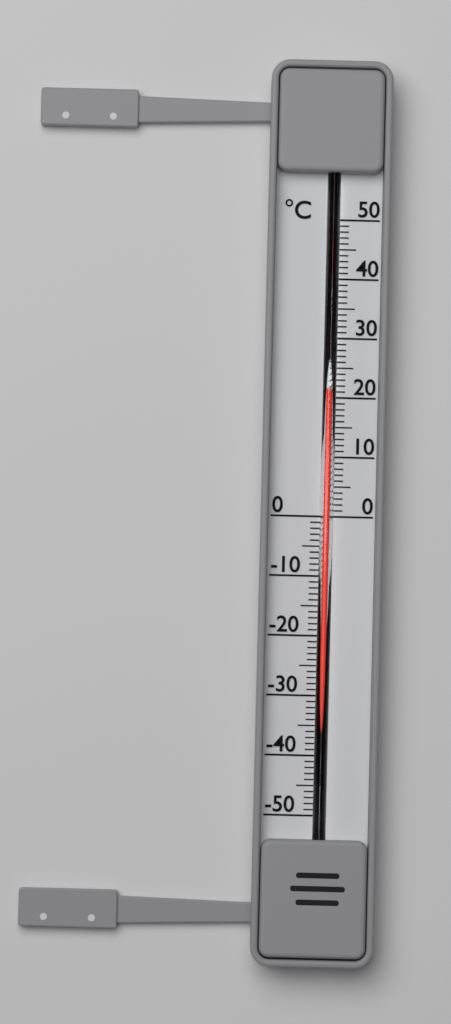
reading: 21 °C
